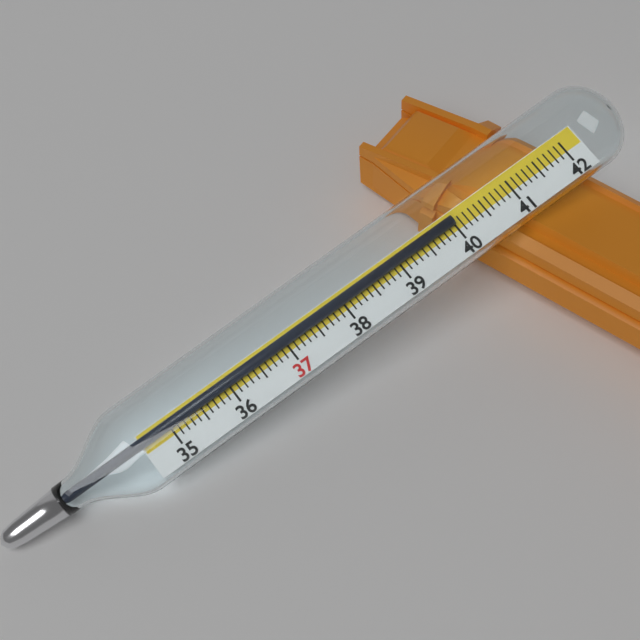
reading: 40.0 (no unit)
